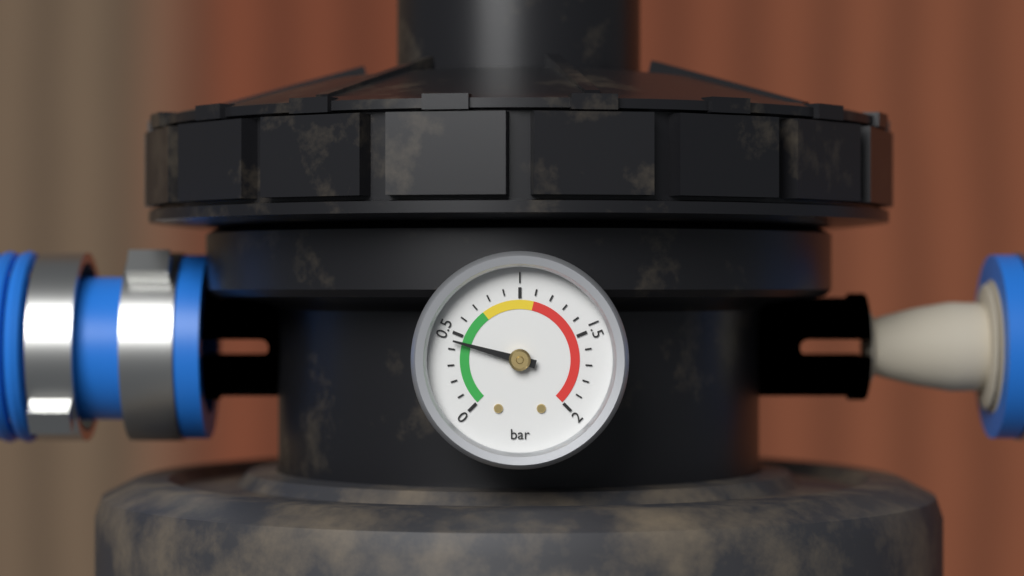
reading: 0.45 bar
